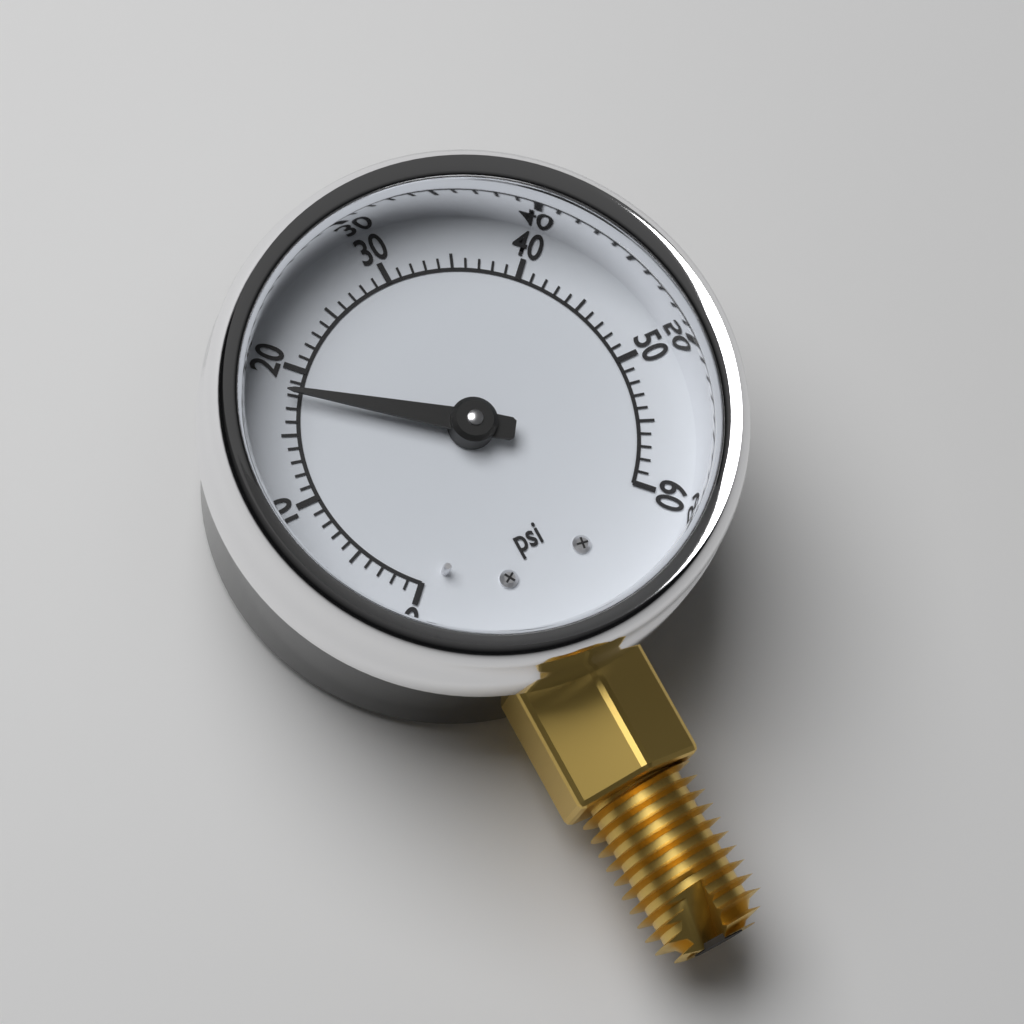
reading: 18 psi
